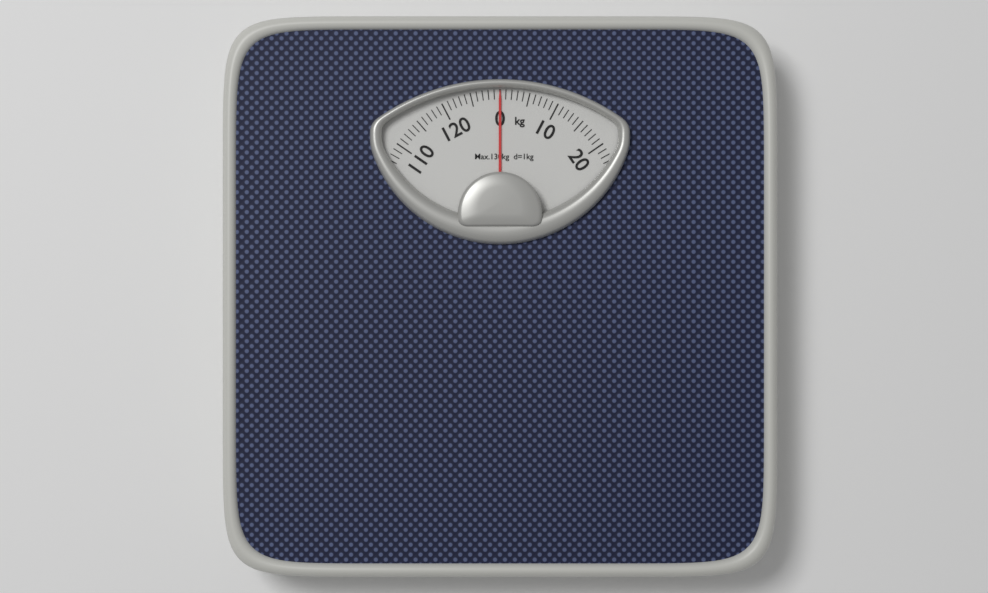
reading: 0 kg
